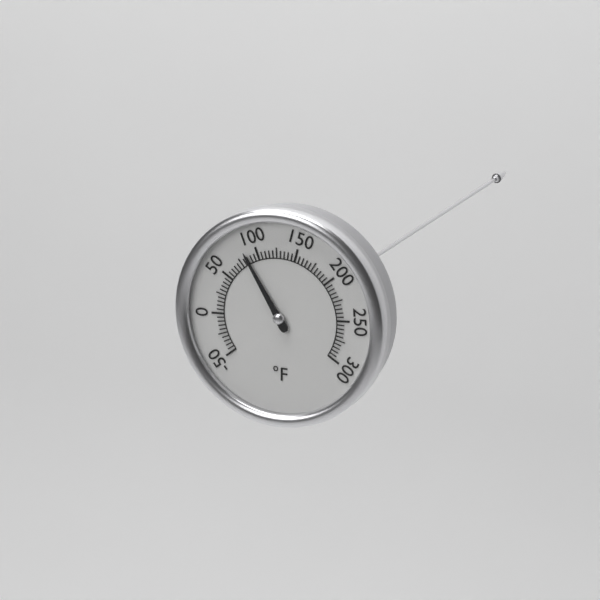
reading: 85 °F
